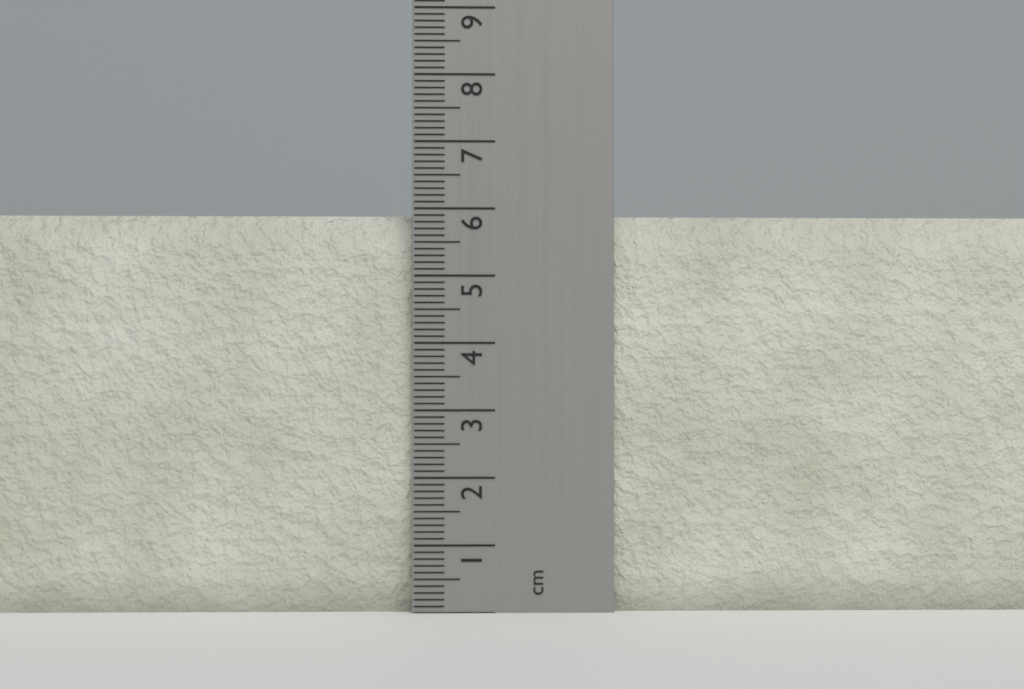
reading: 5.9 cm
